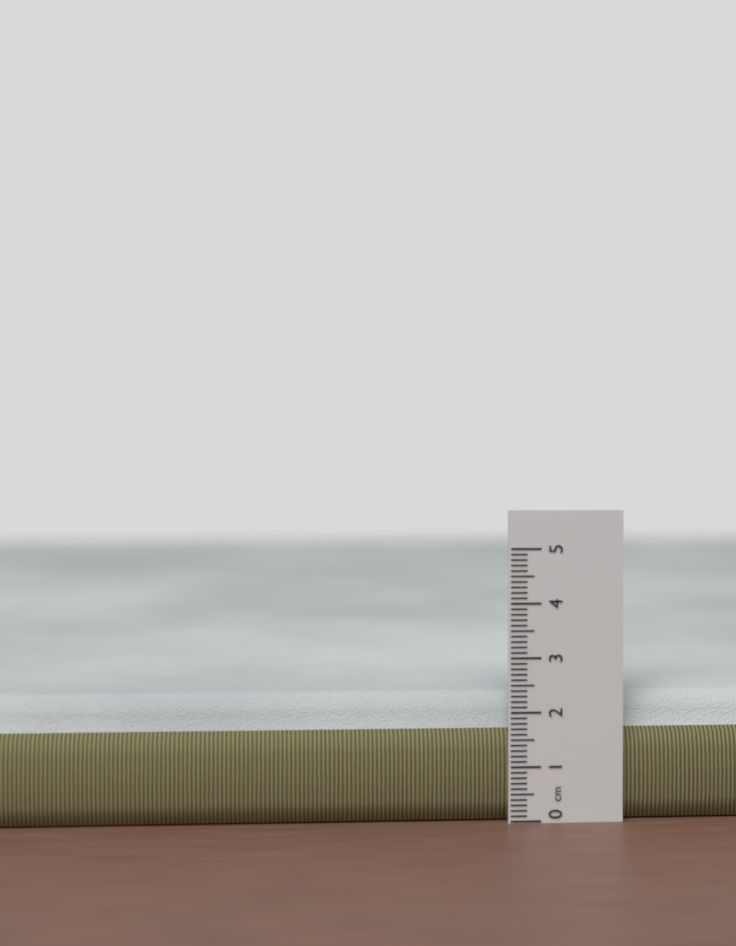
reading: 2.3 cm
